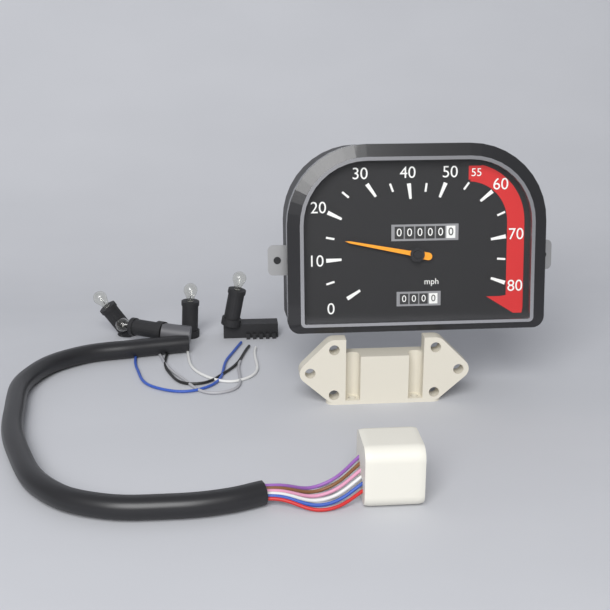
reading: 15 mph
